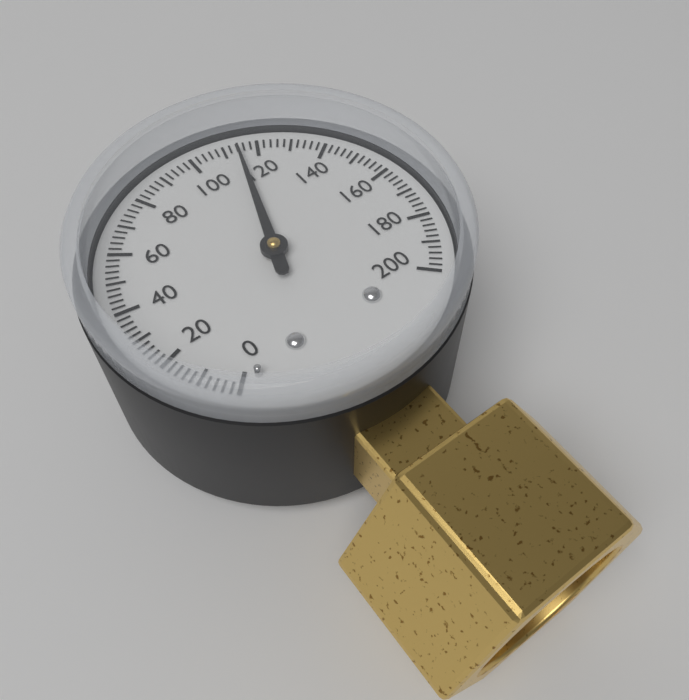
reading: 114 (no unit)
